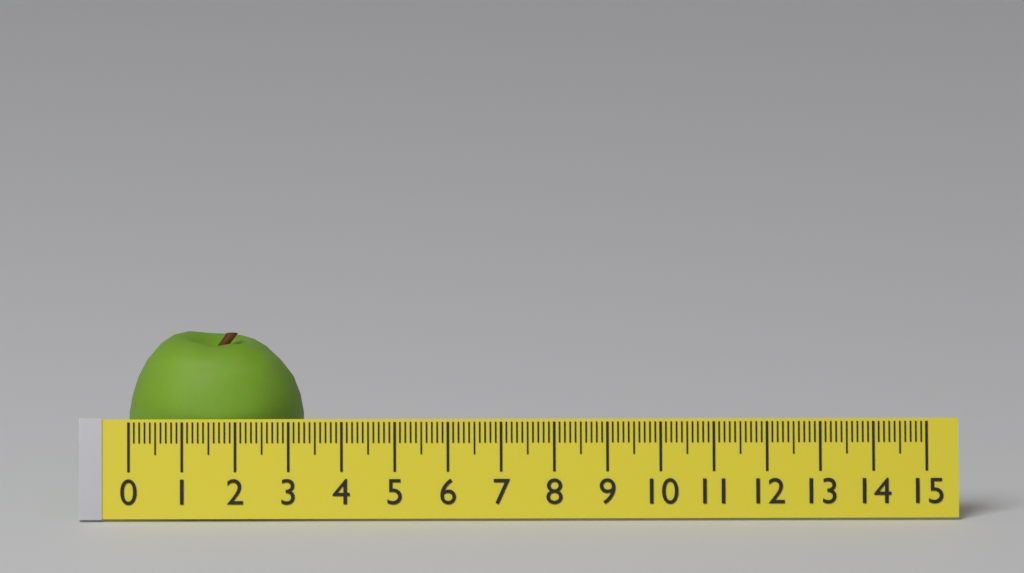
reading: 3.3 (no unit)
